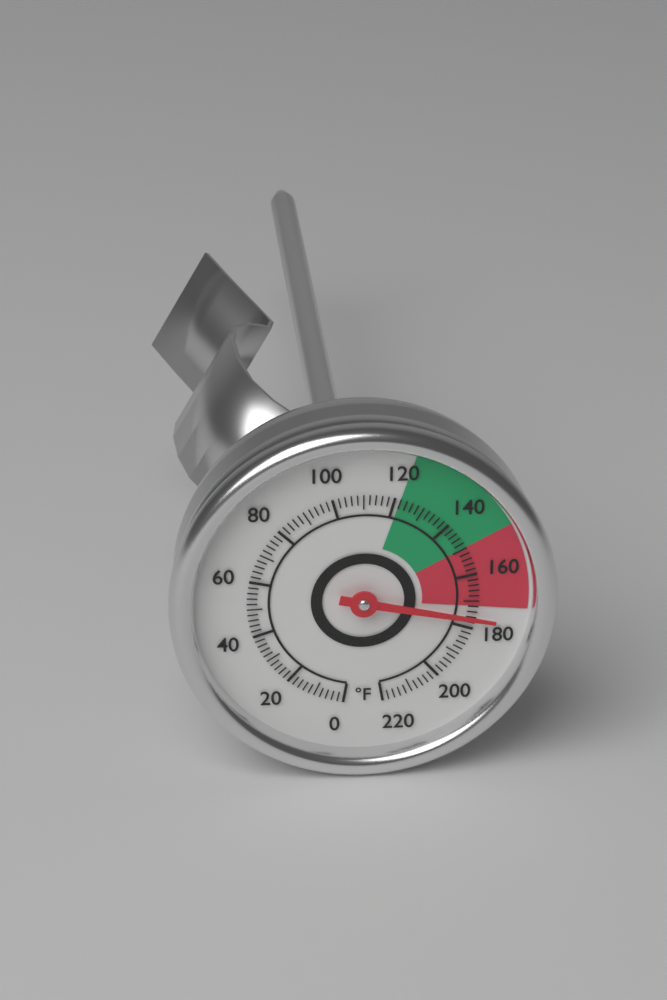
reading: 176 °F
